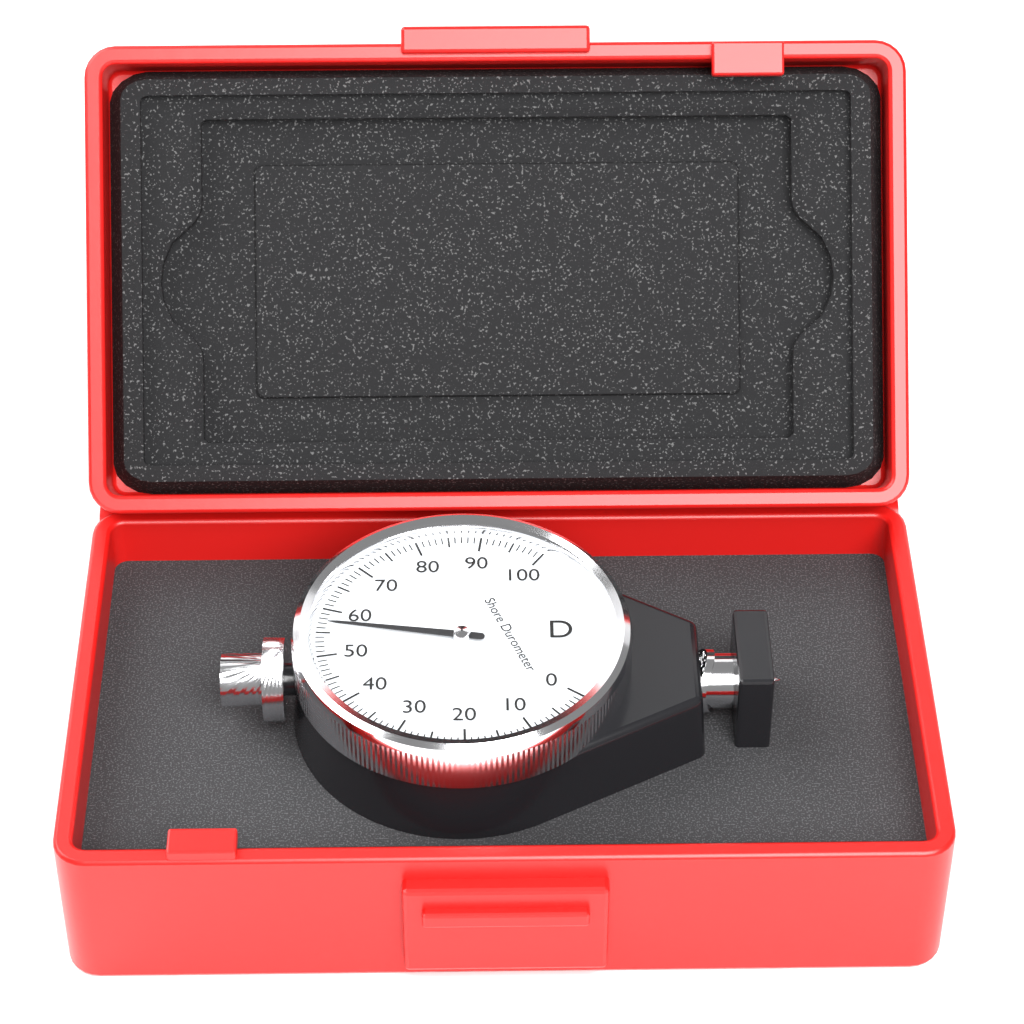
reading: 57 Shore D
